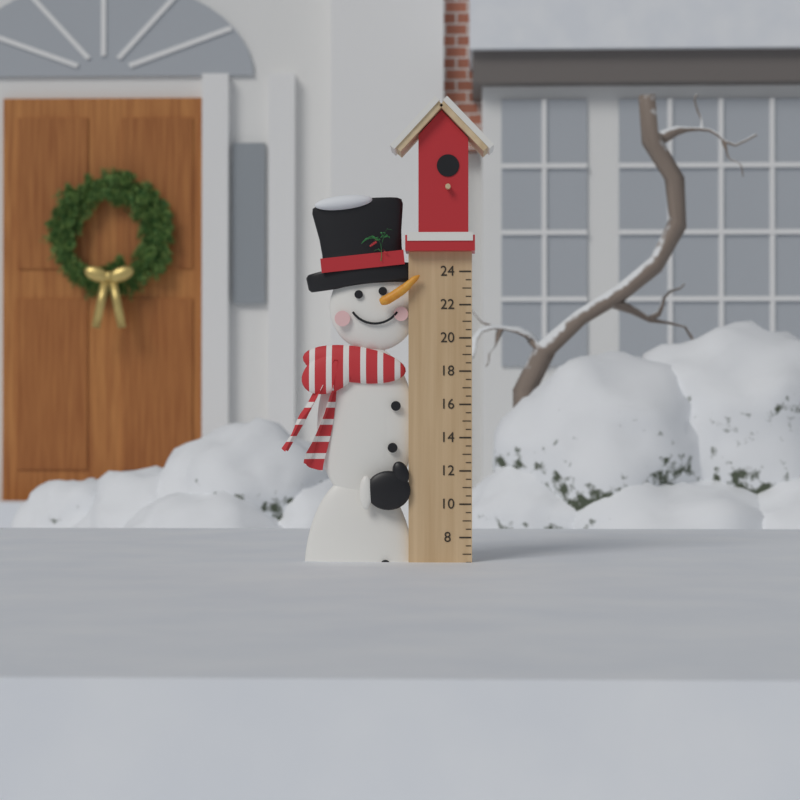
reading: 6.5 (no unit)
